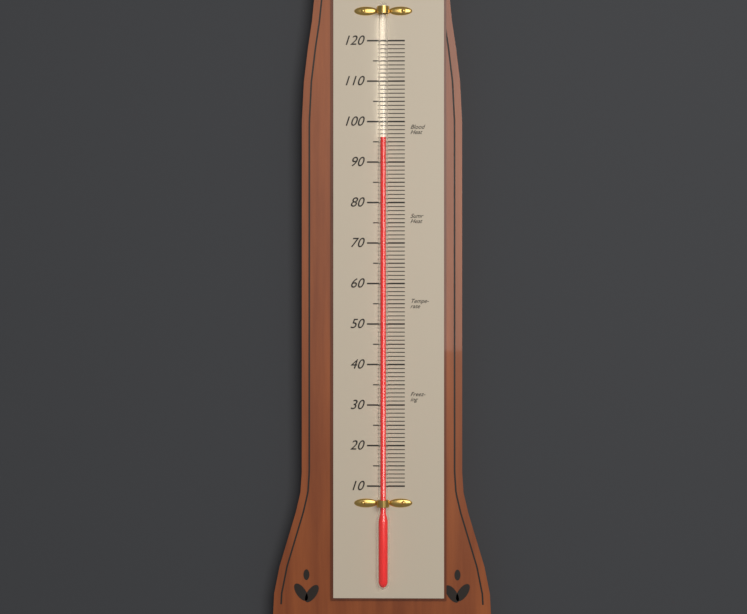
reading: 96 (no unit)
